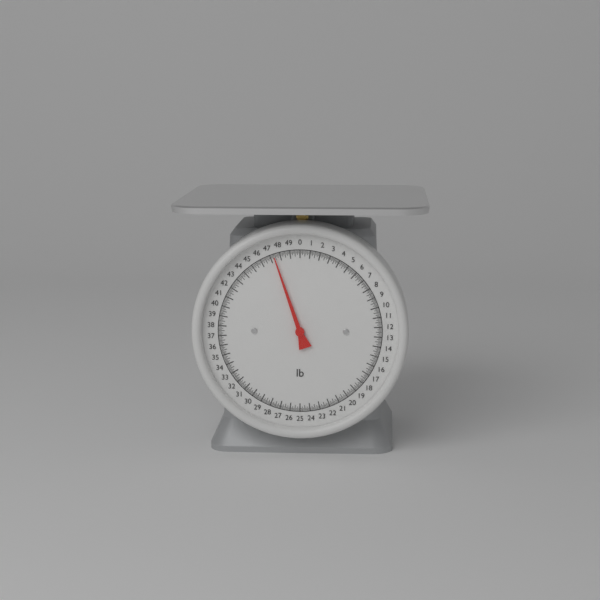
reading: 47.375 lb
